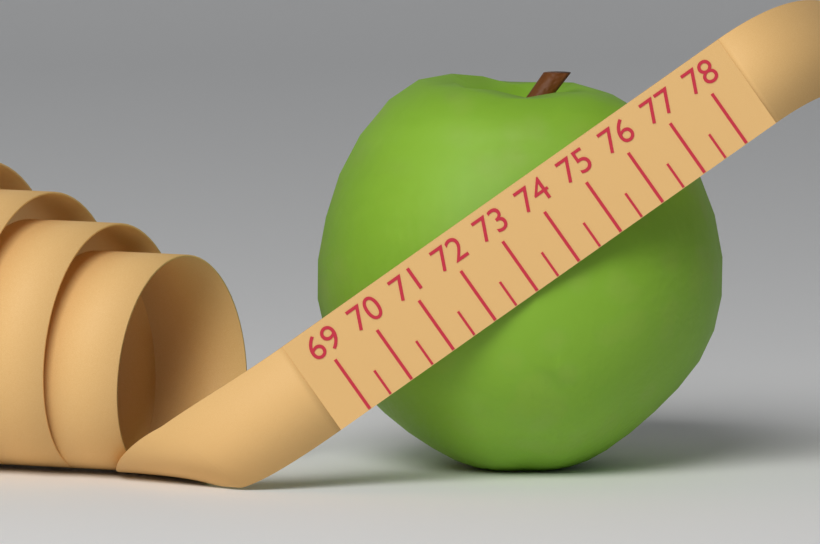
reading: 77.0 (no unit)
